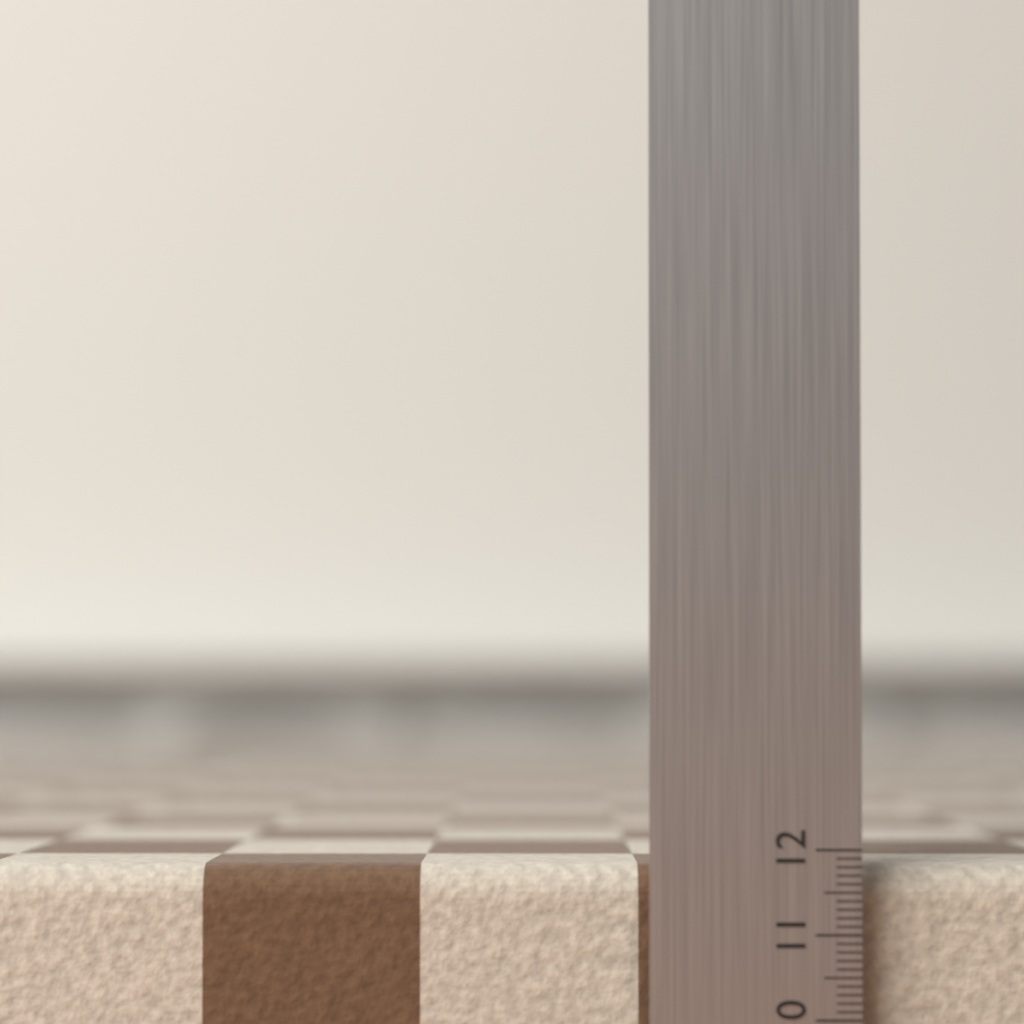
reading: 11.8 (no unit)
